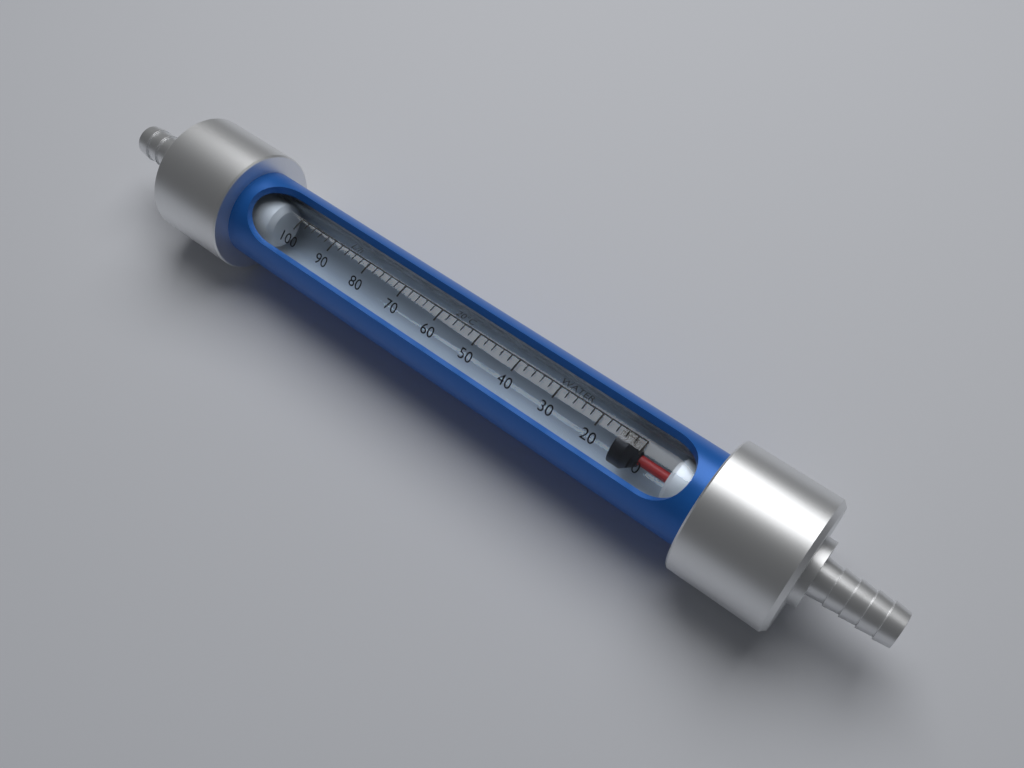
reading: 16 L/h
